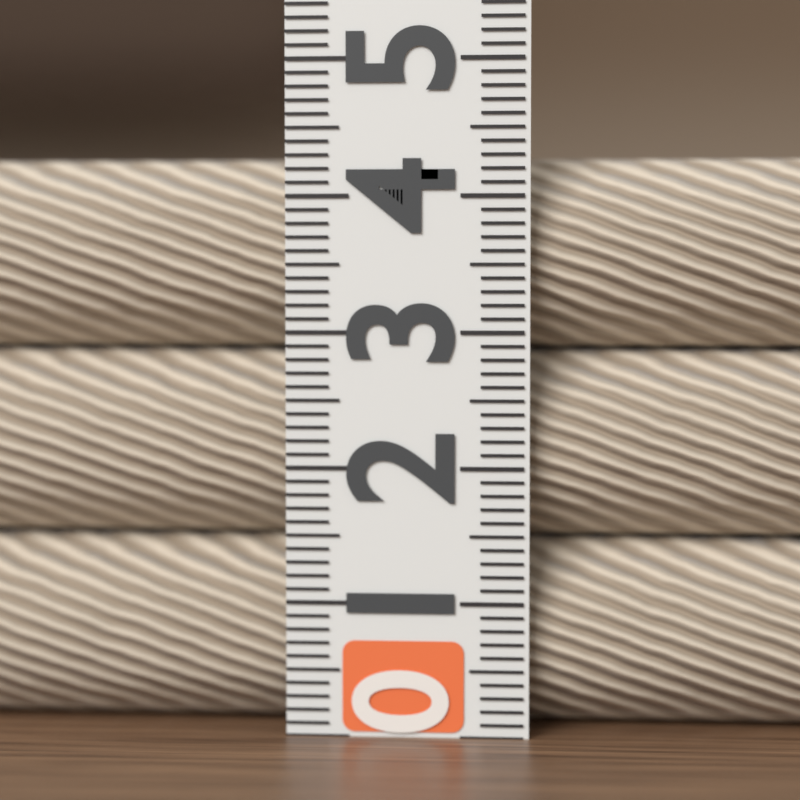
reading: 4.3 (no unit)
